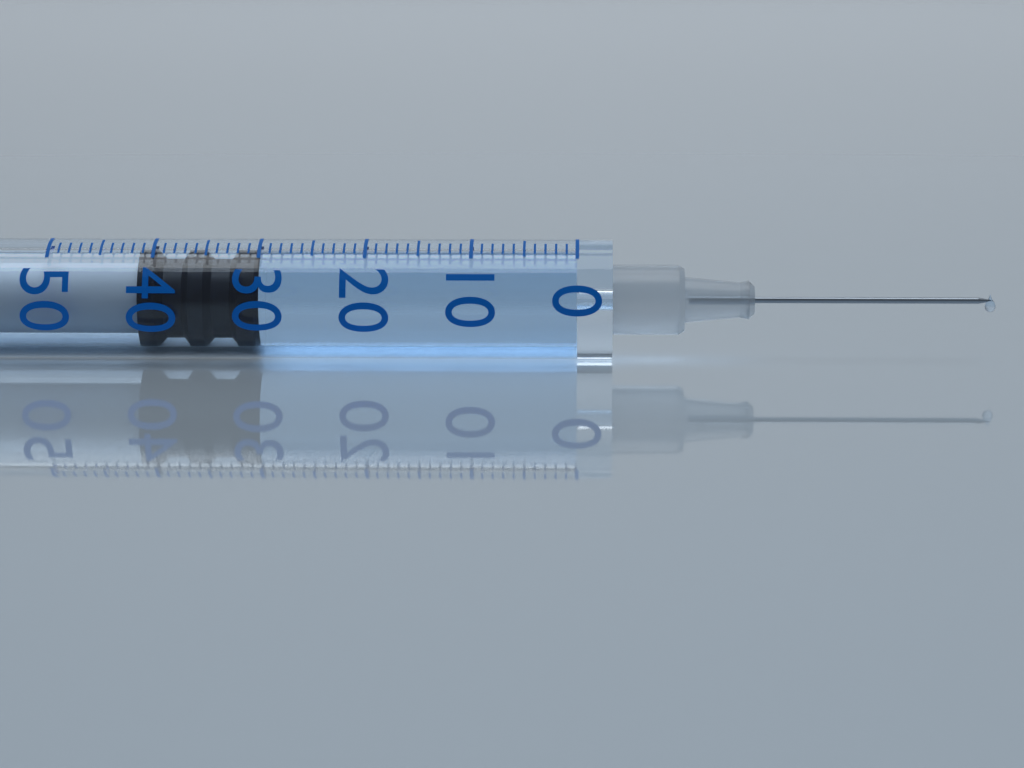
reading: 30 (no unit)
